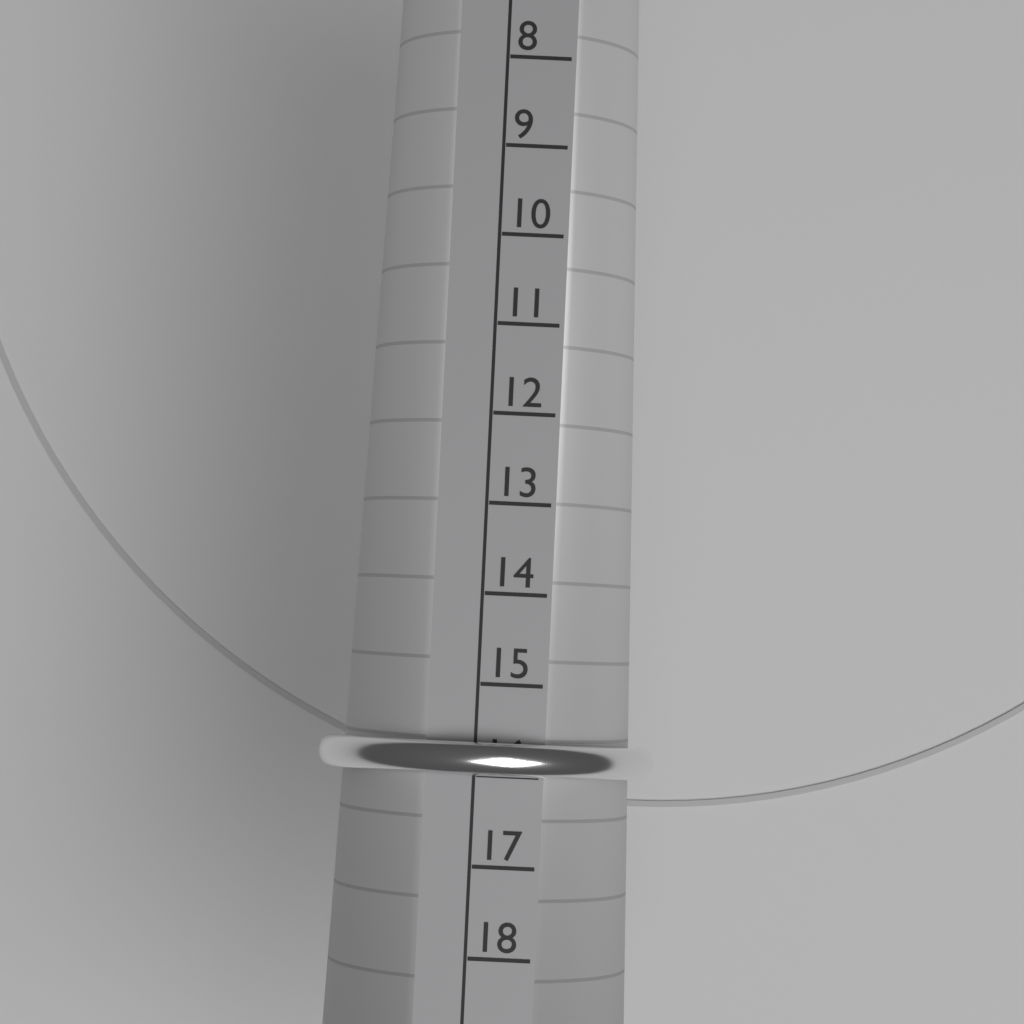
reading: 16 (no unit)
